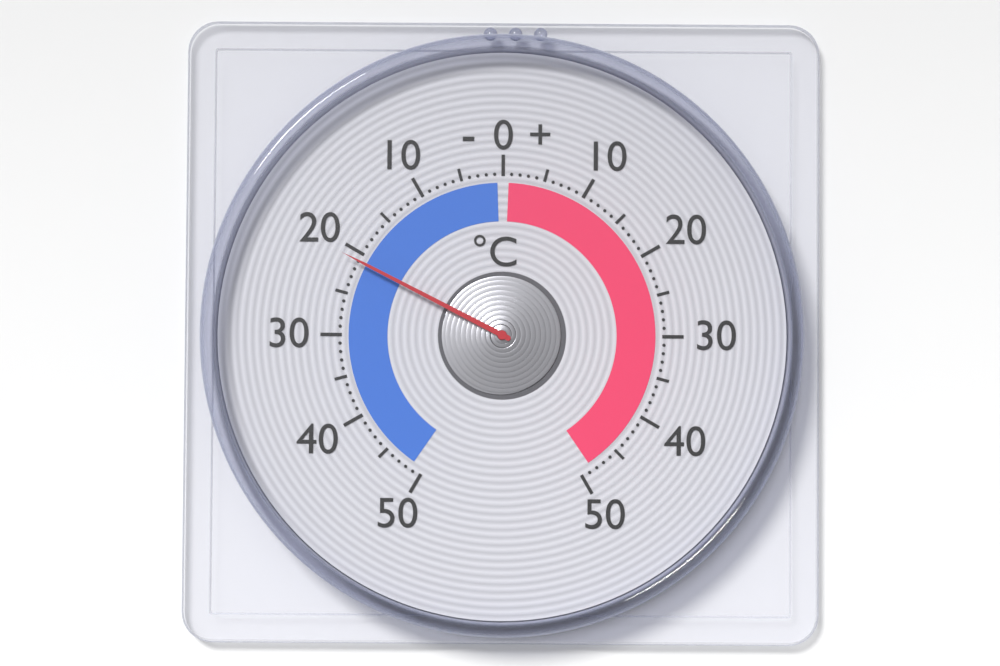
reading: -21 °C
